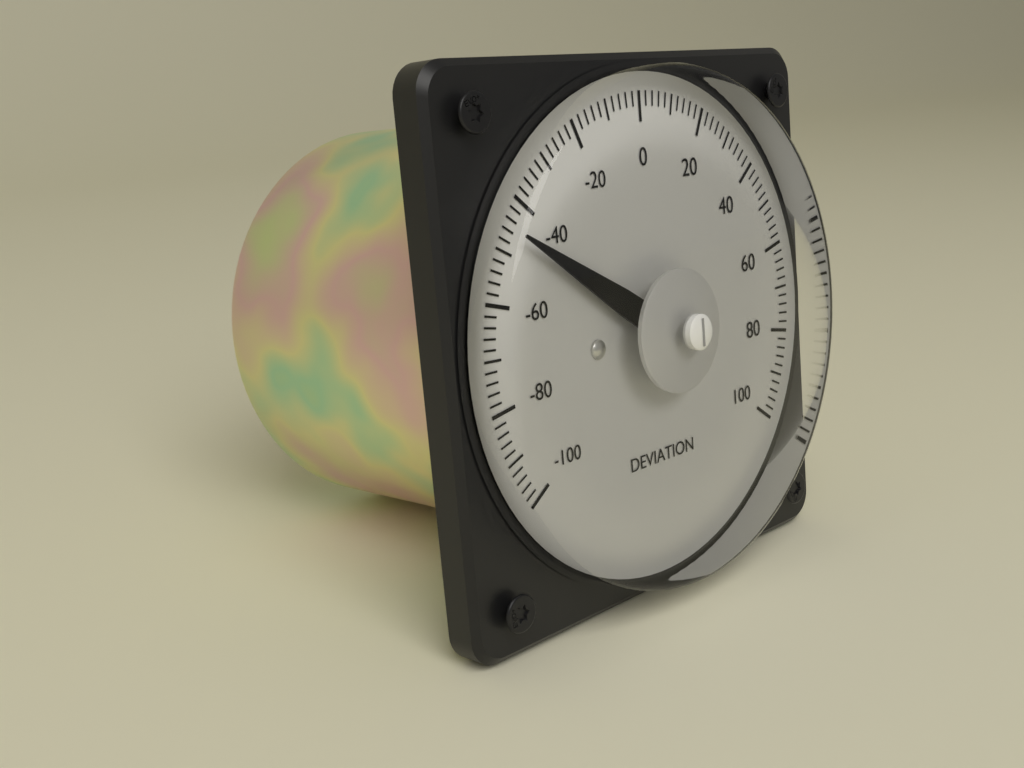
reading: -46 (no unit)
